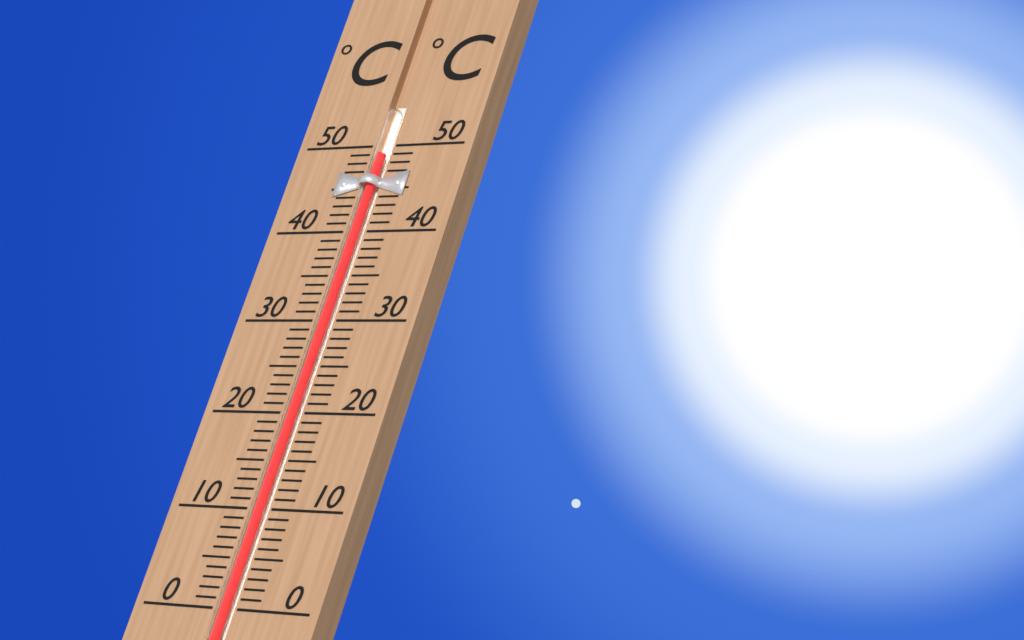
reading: 49 °C
